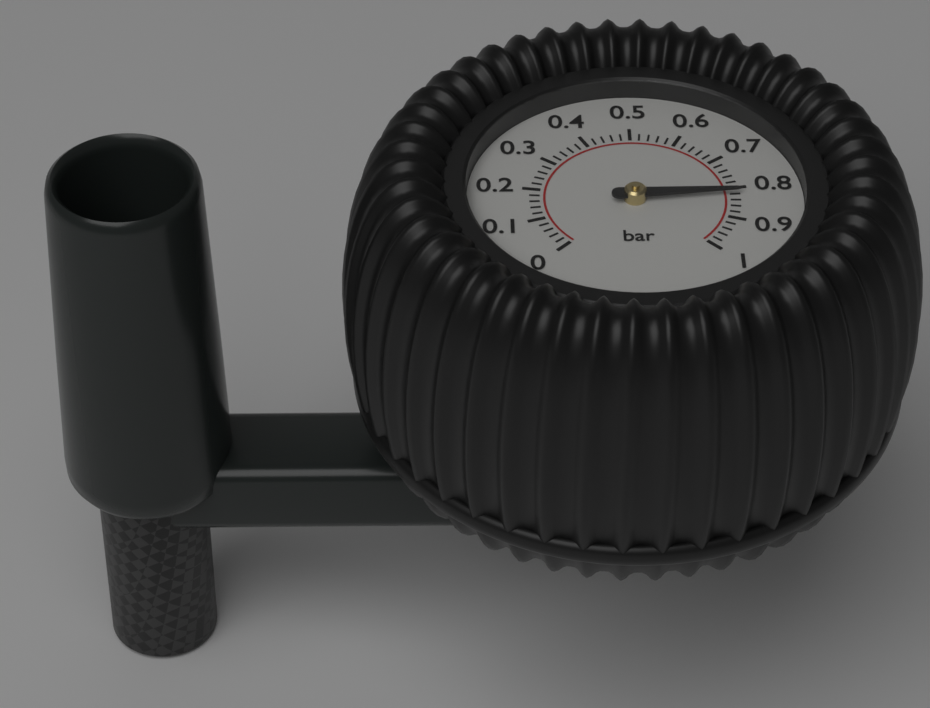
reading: 0.82 bar
